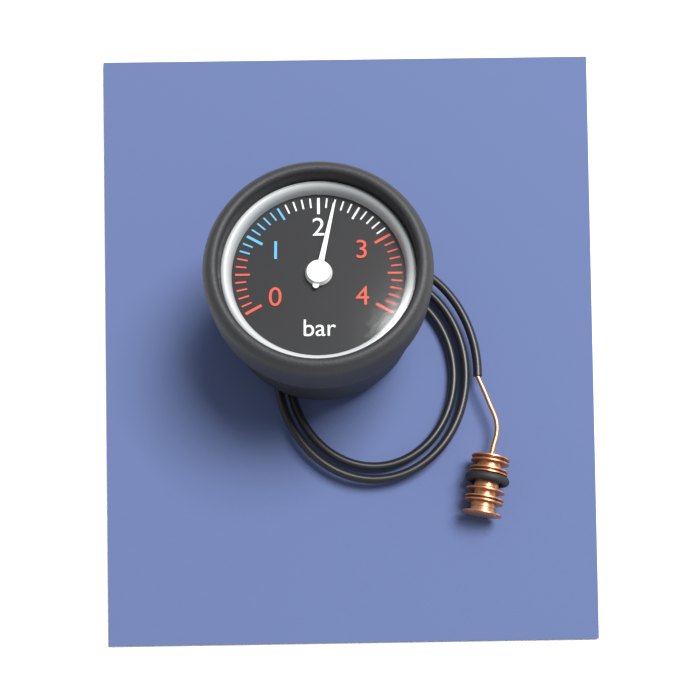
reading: 2.2 bar
